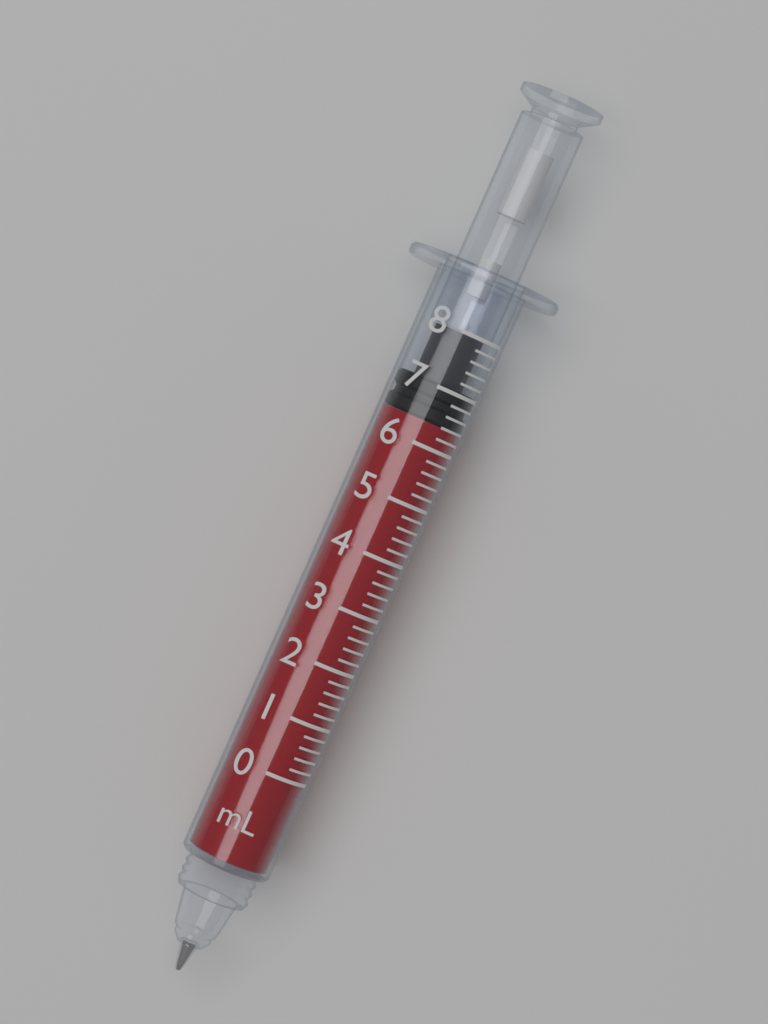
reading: 6.4 mL
